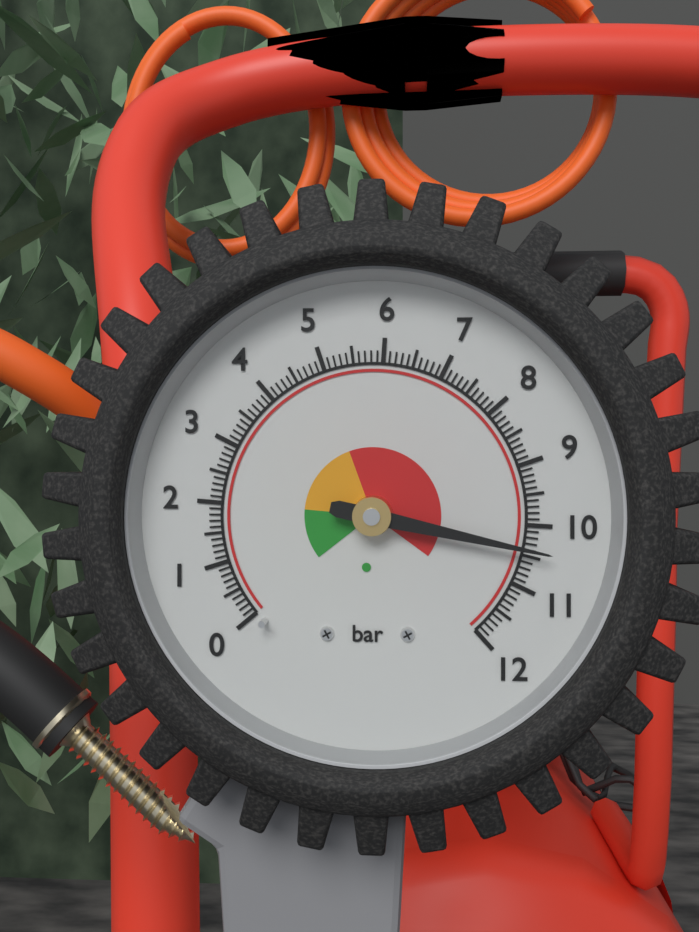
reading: 10.4 bar
